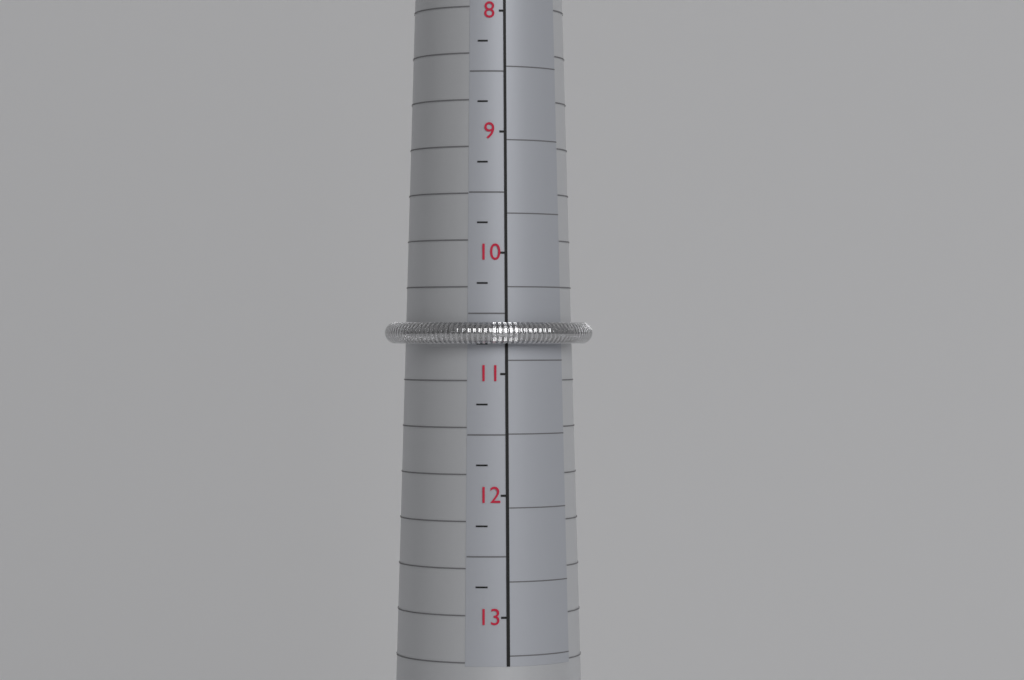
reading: 10.75 (no unit)
